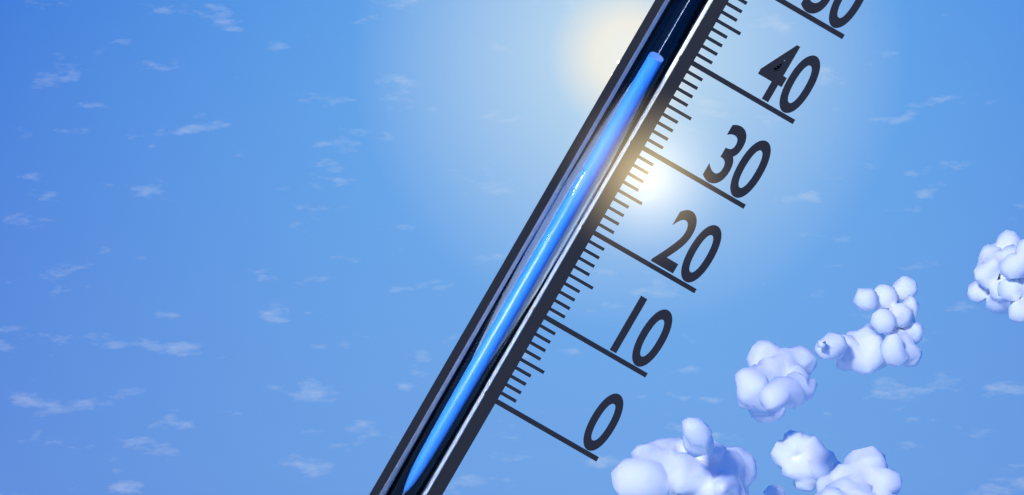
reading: 38 (no unit)
